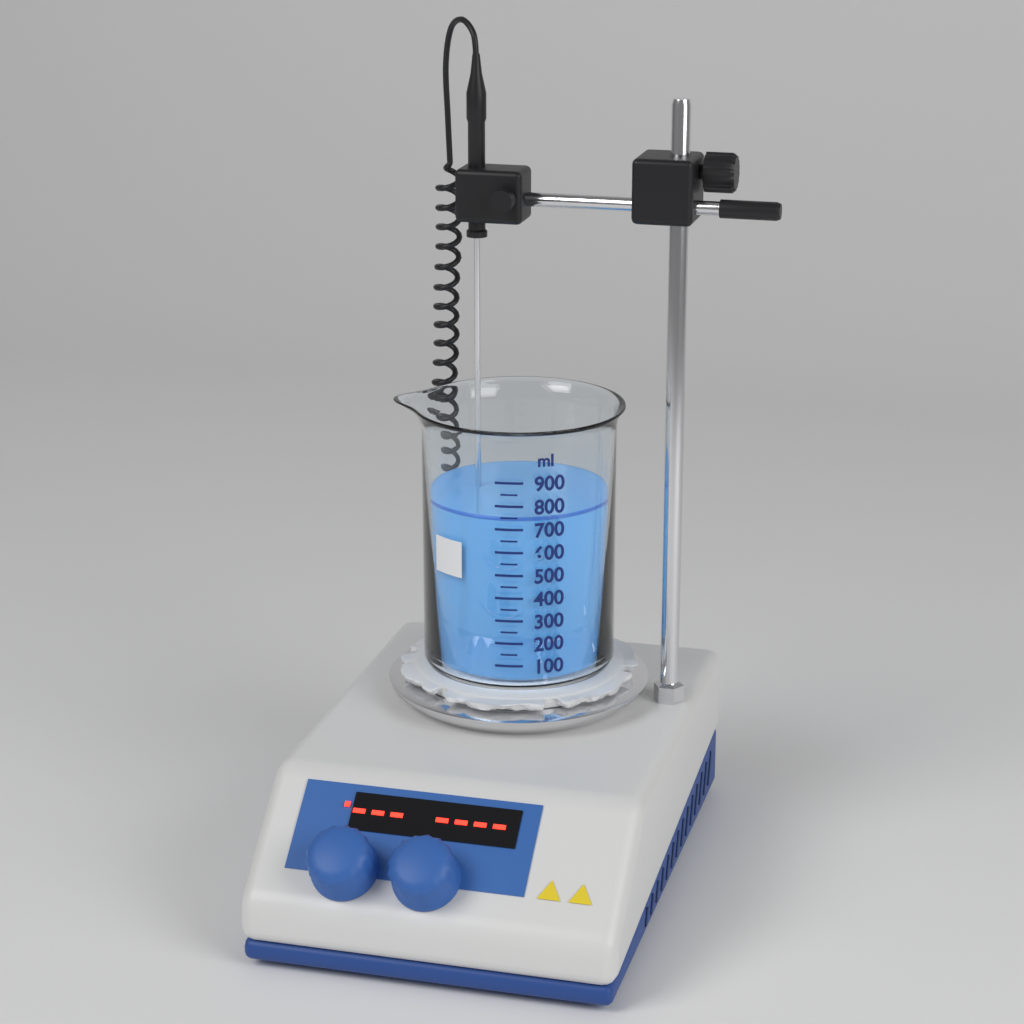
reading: 750 ml
